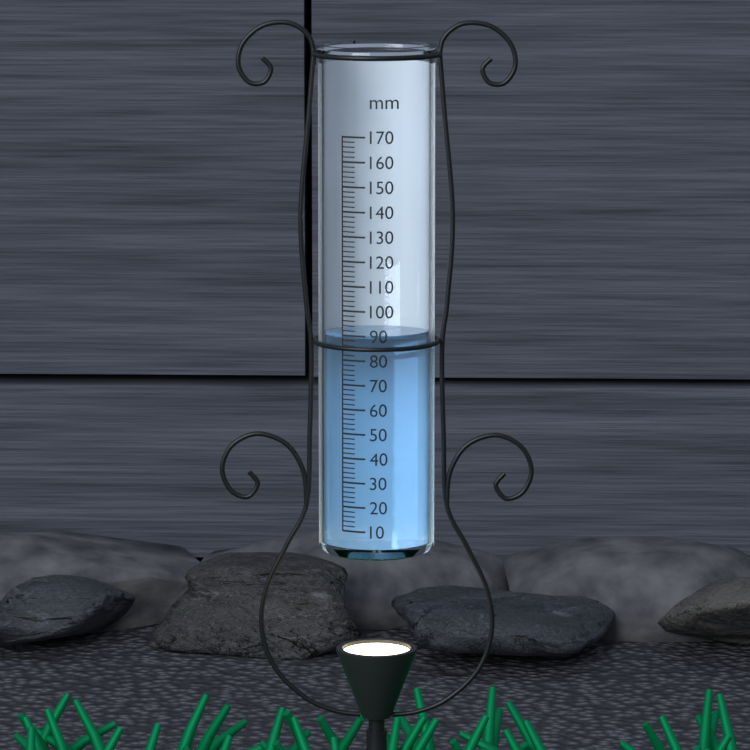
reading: 90 mm
